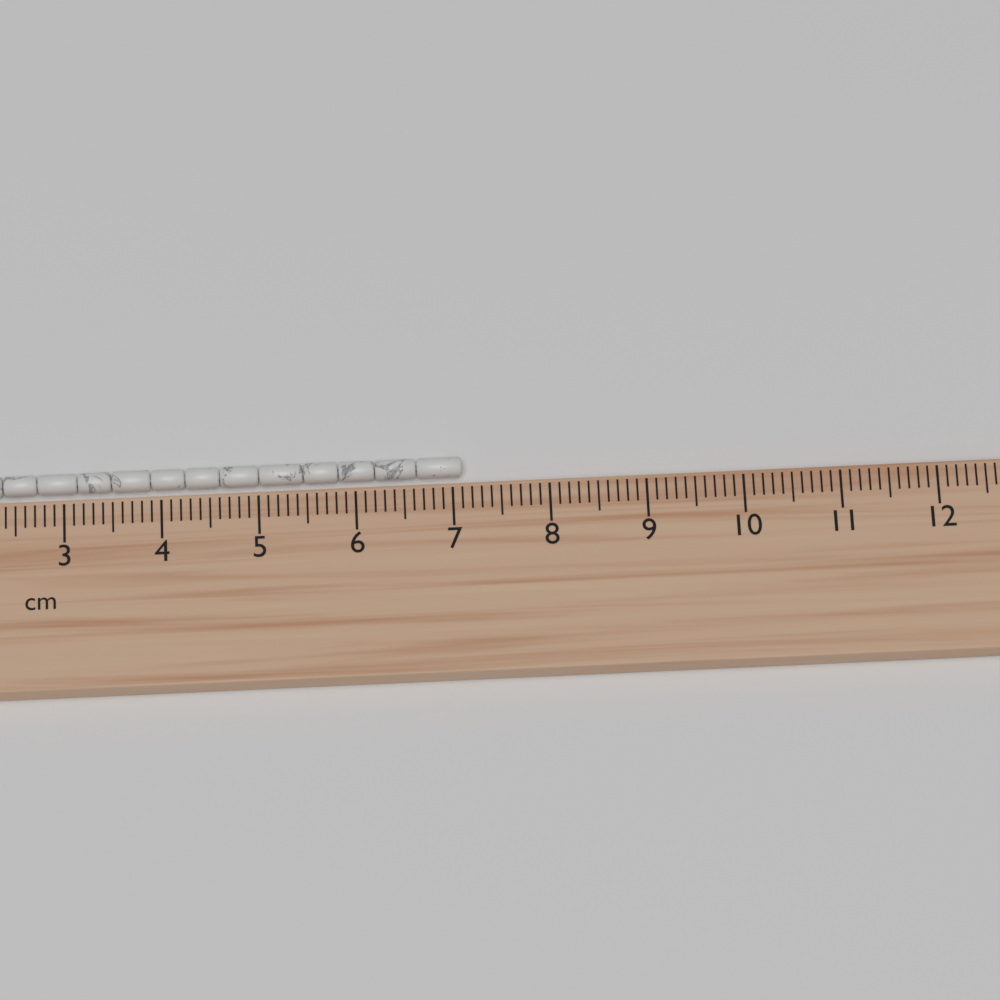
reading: 7.1 cm
